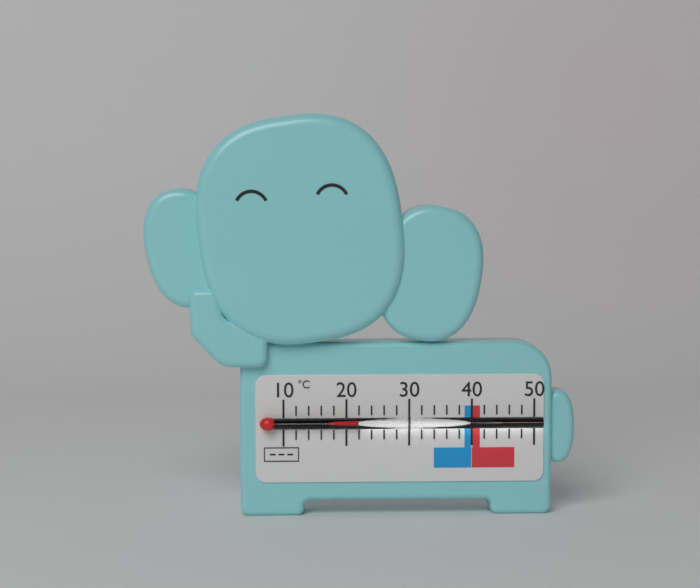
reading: 22 °C
